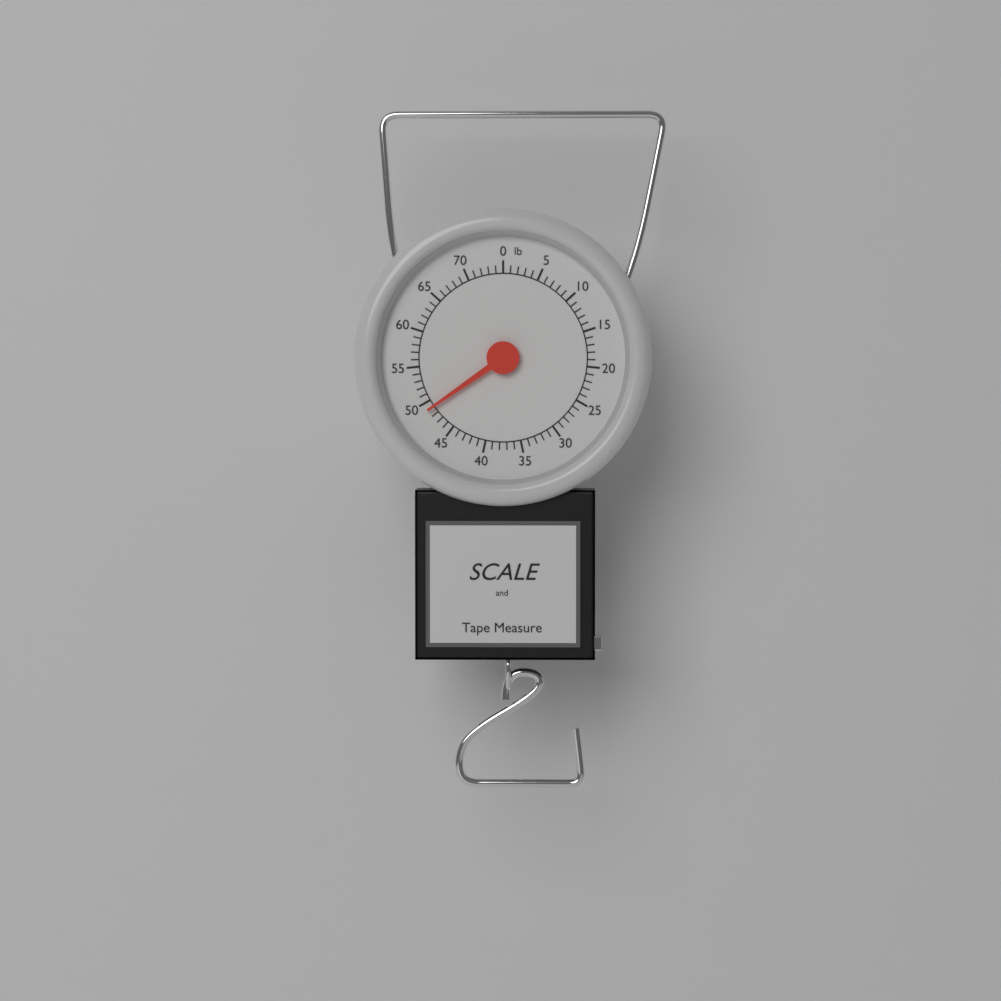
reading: 49 lb
